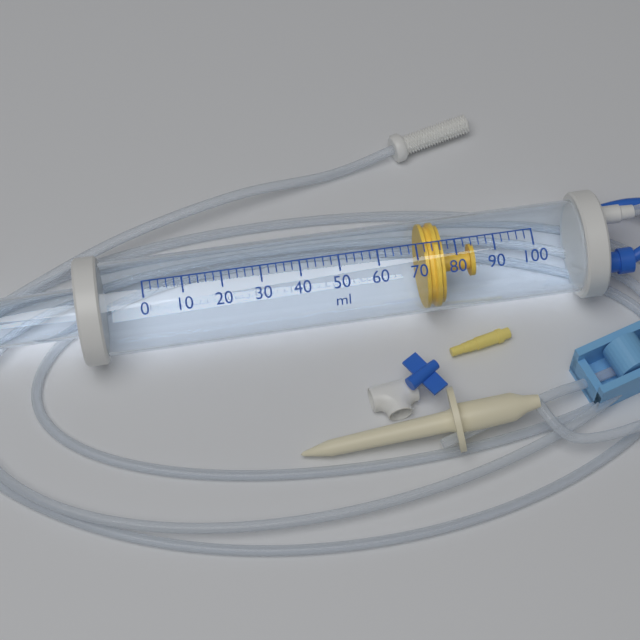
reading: 72 ml
